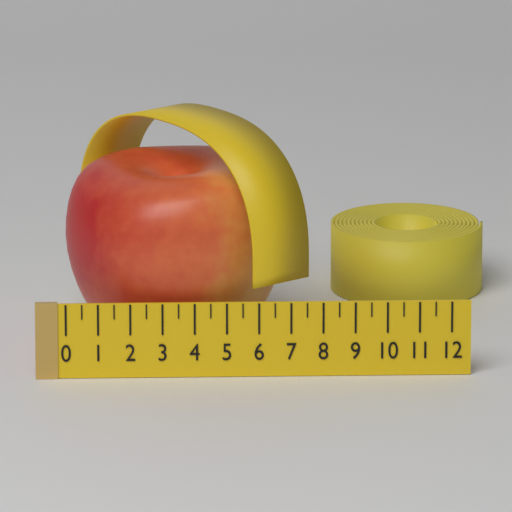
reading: 7.0 (no unit)
